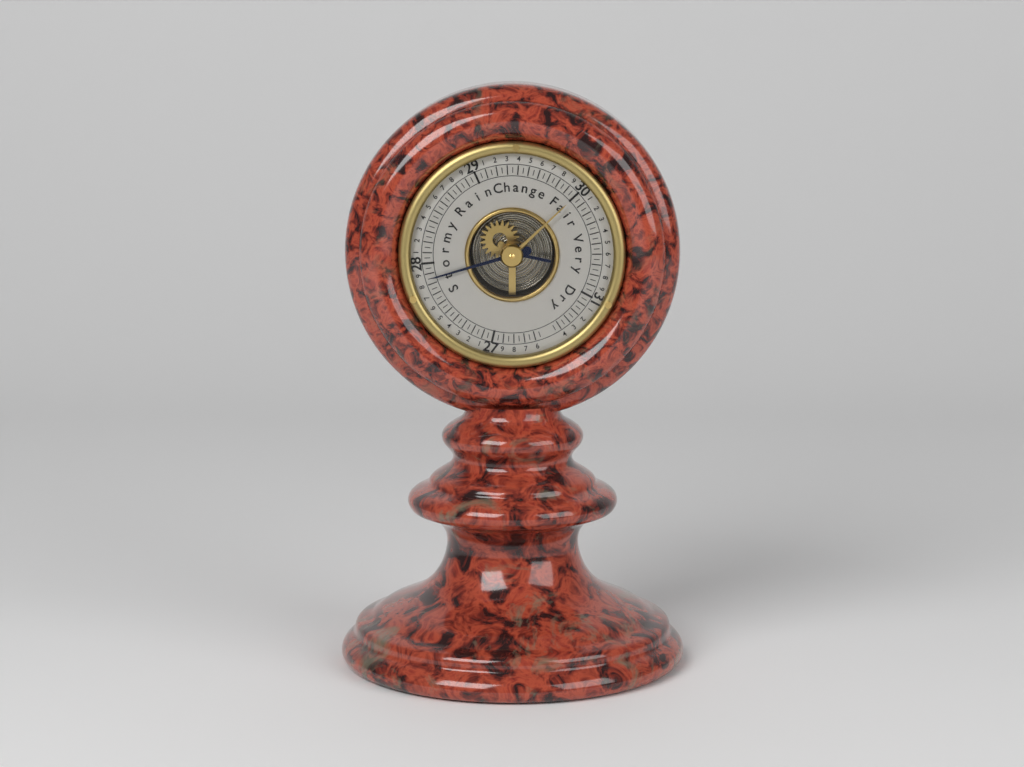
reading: 27.85 (no unit)
